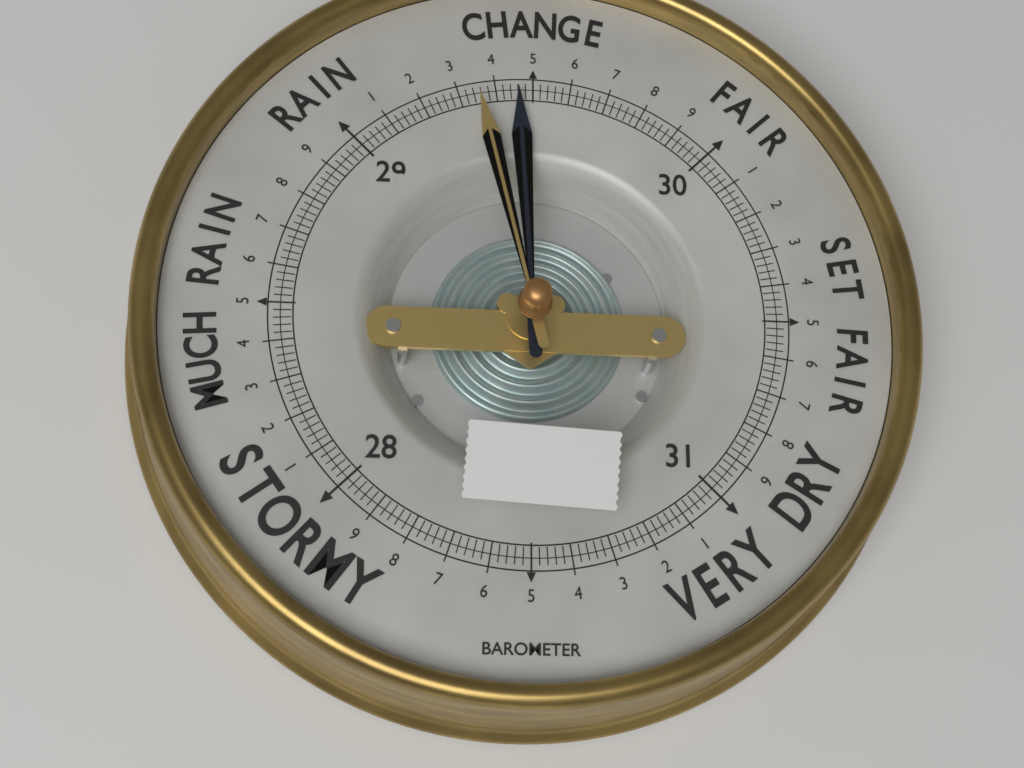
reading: 29.46 (no unit)
